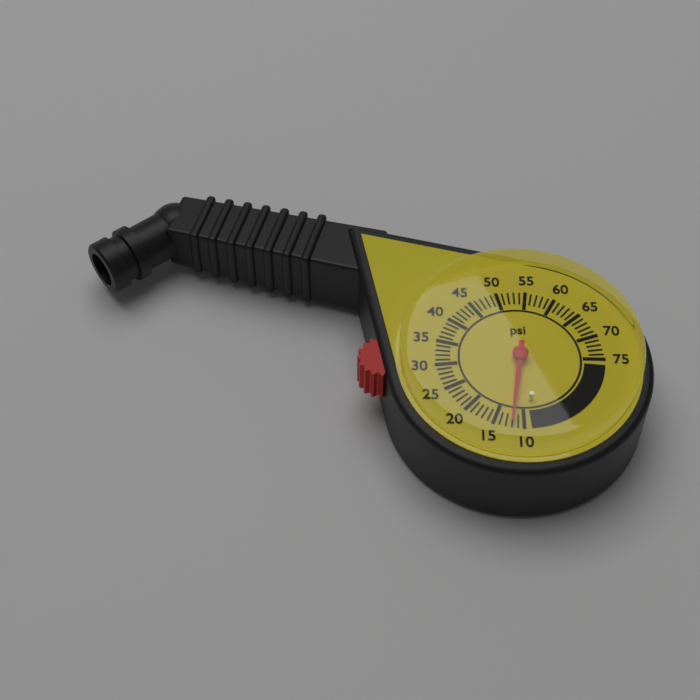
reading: 12 psi
